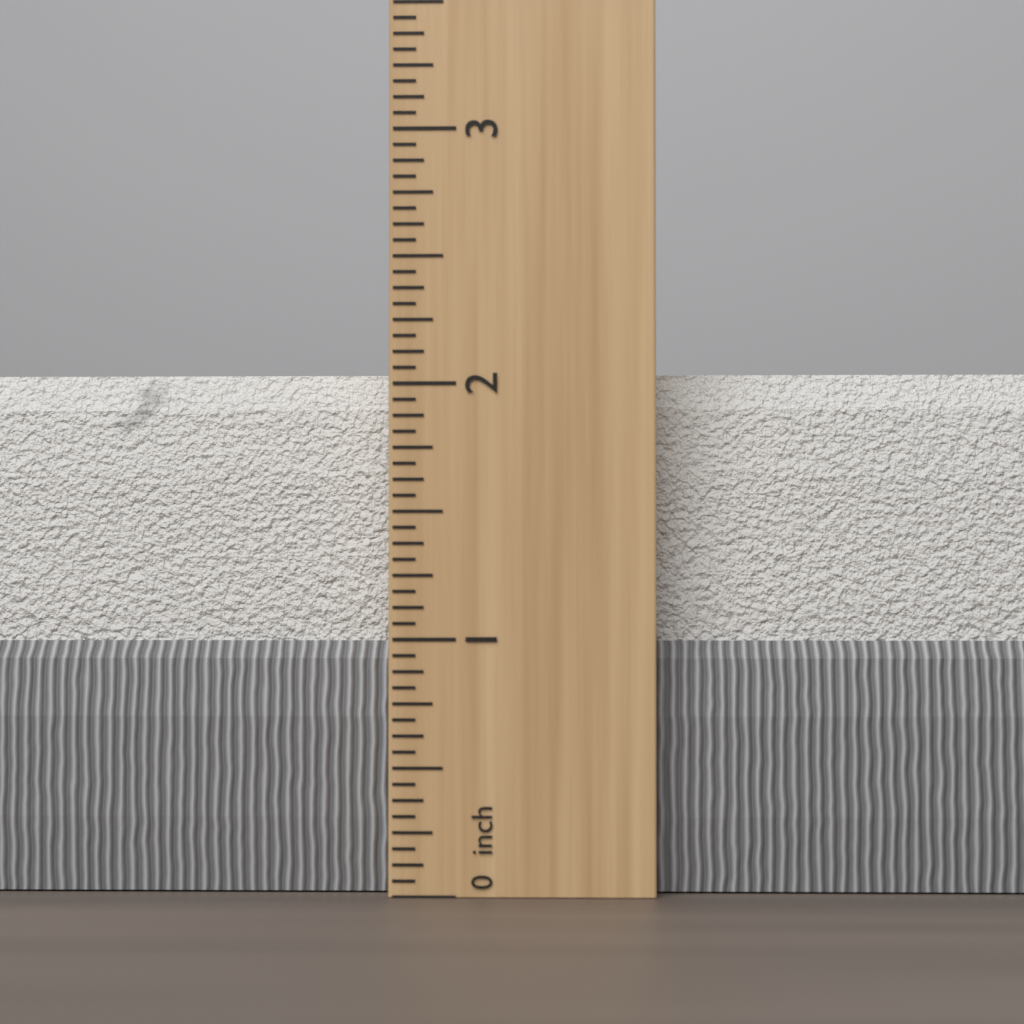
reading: 2.0625 inch
